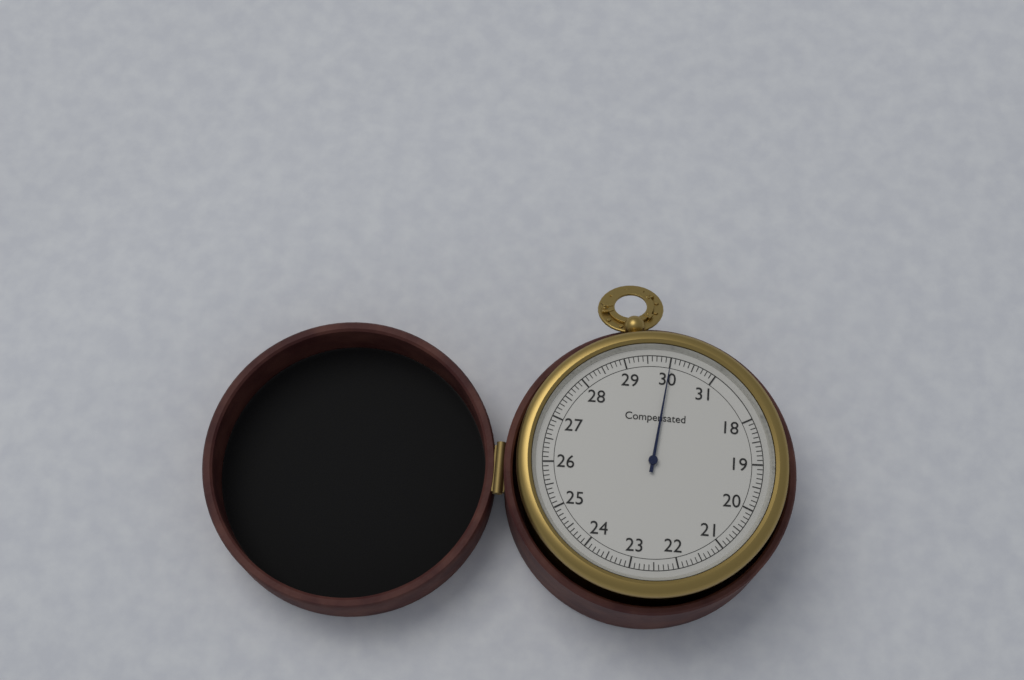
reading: 30.0 (no unit)
